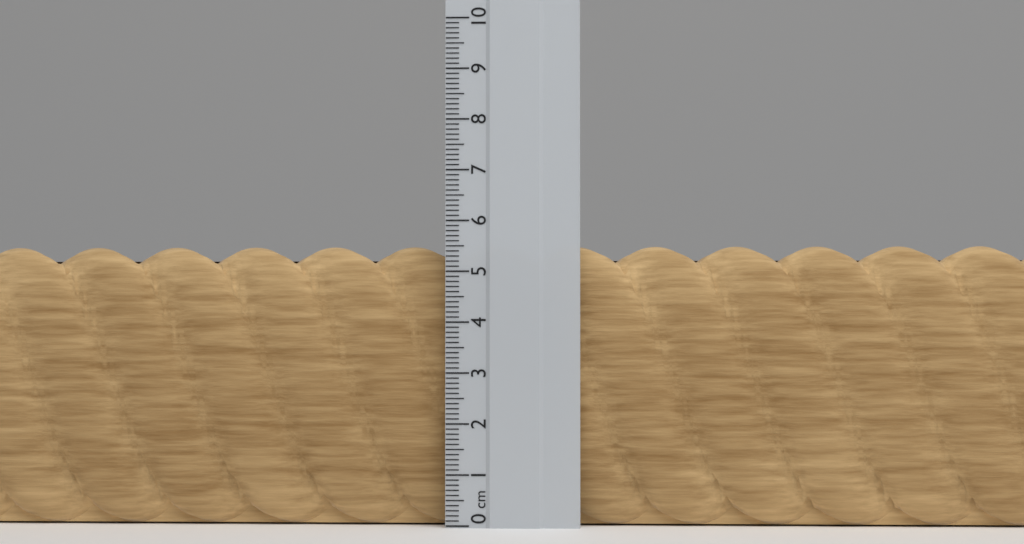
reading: 5.5 cm
